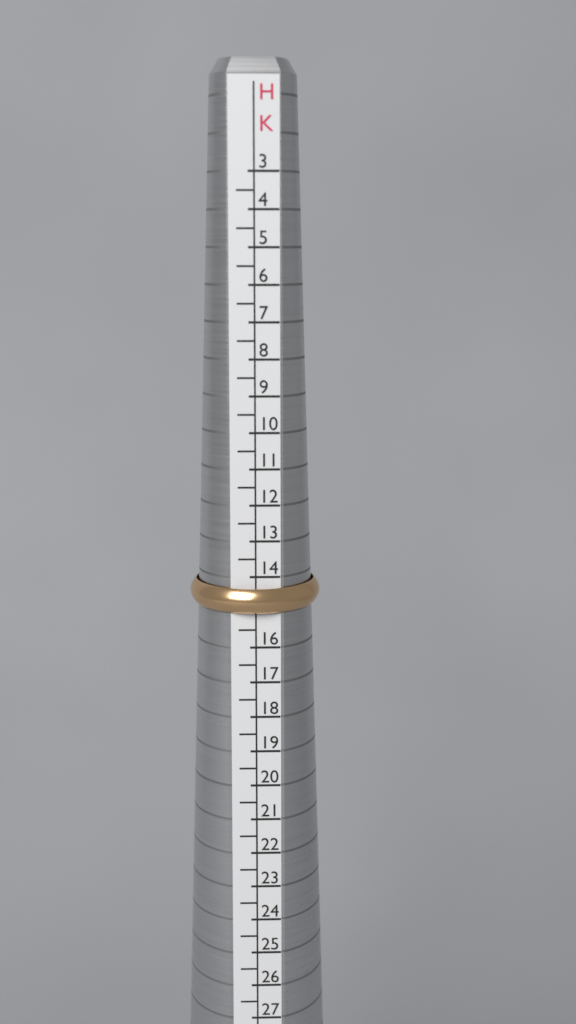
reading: 15.0 HK
